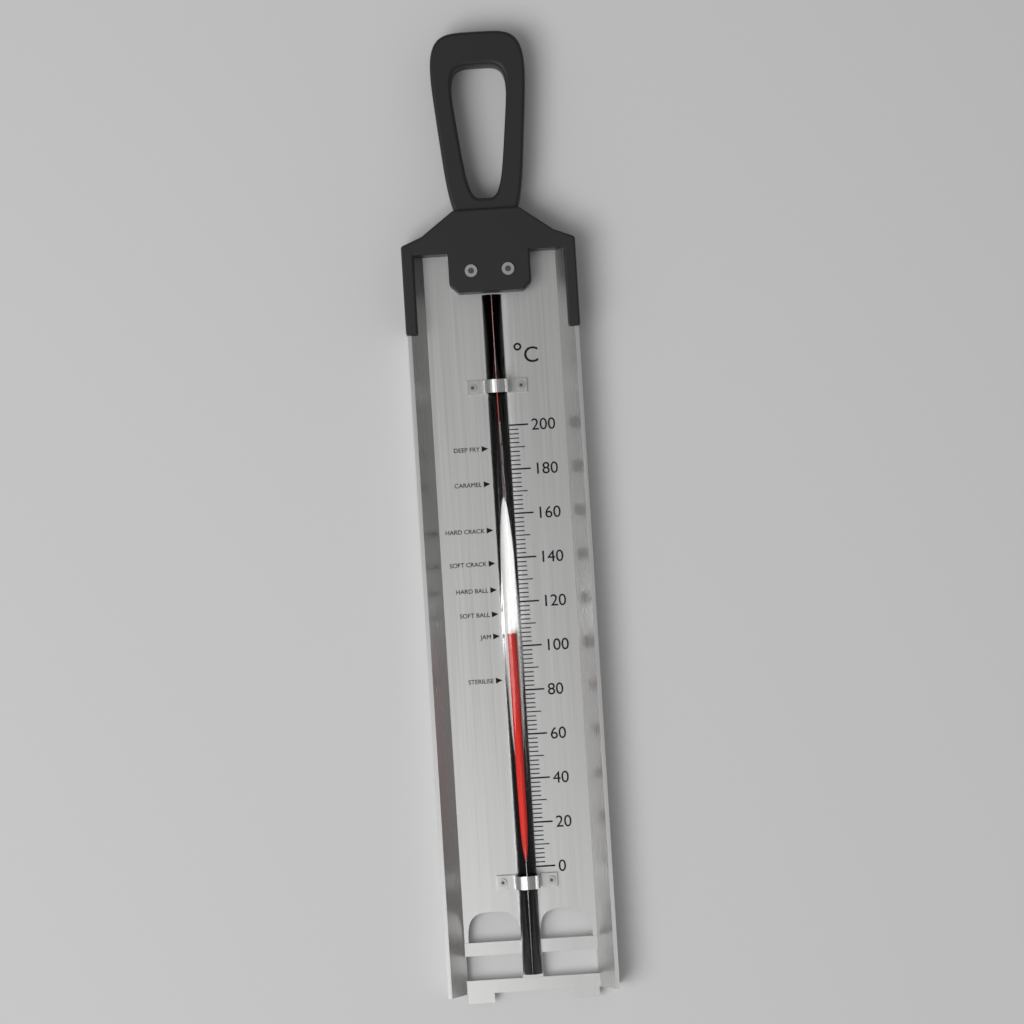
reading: 106 °C
